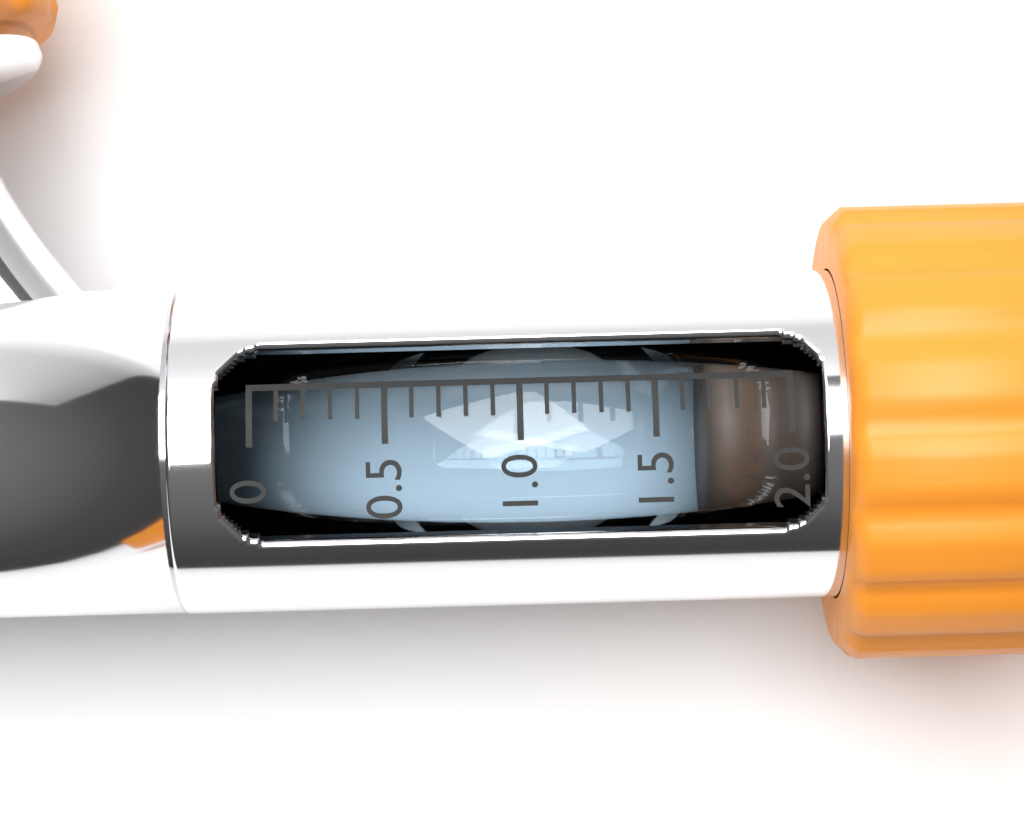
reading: 1.7 (no unit)
